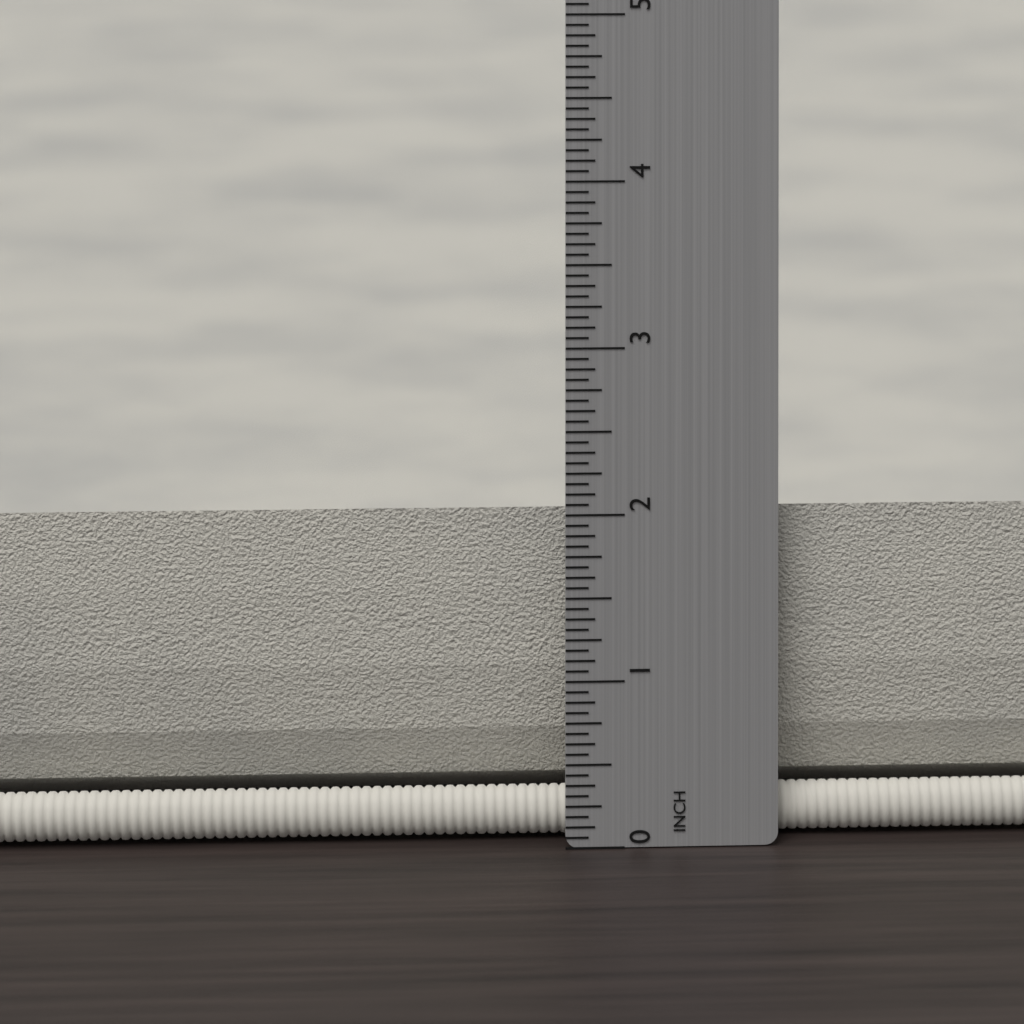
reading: 2.0000 in
